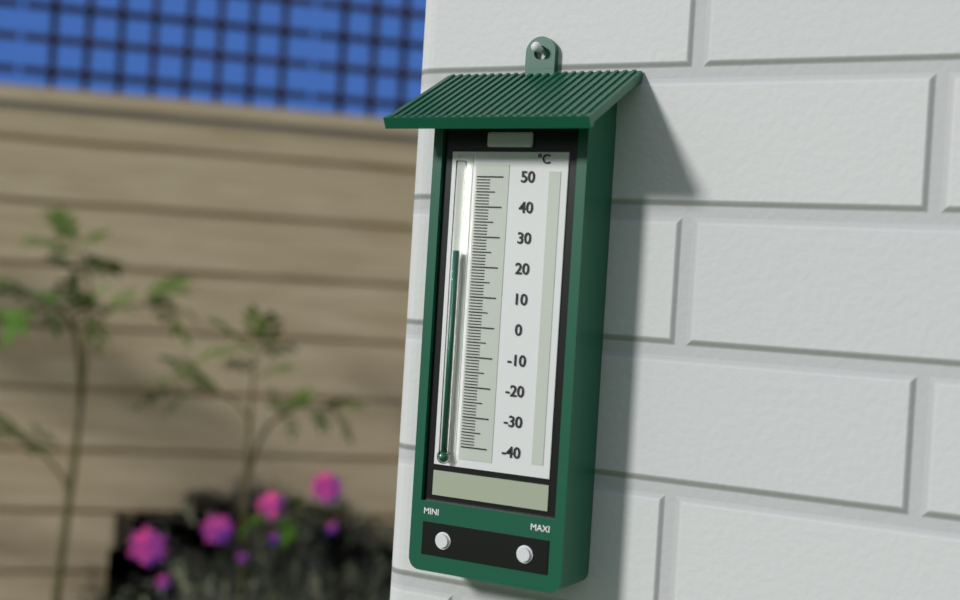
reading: 25 °C
